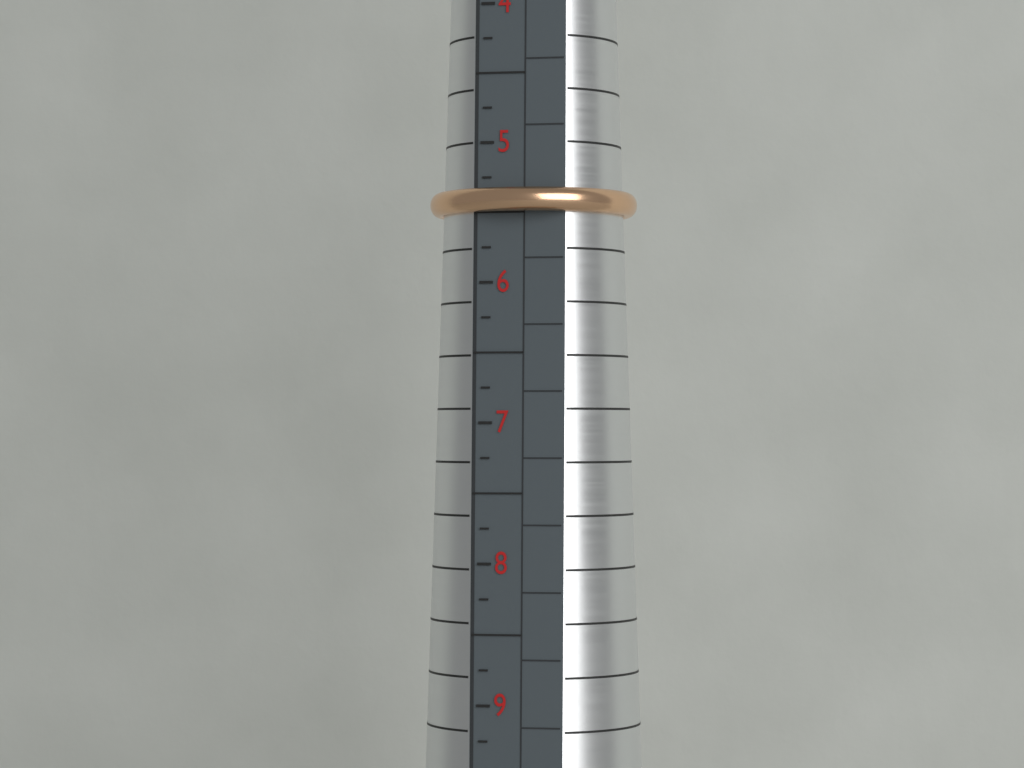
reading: 5.50 (no unit)
